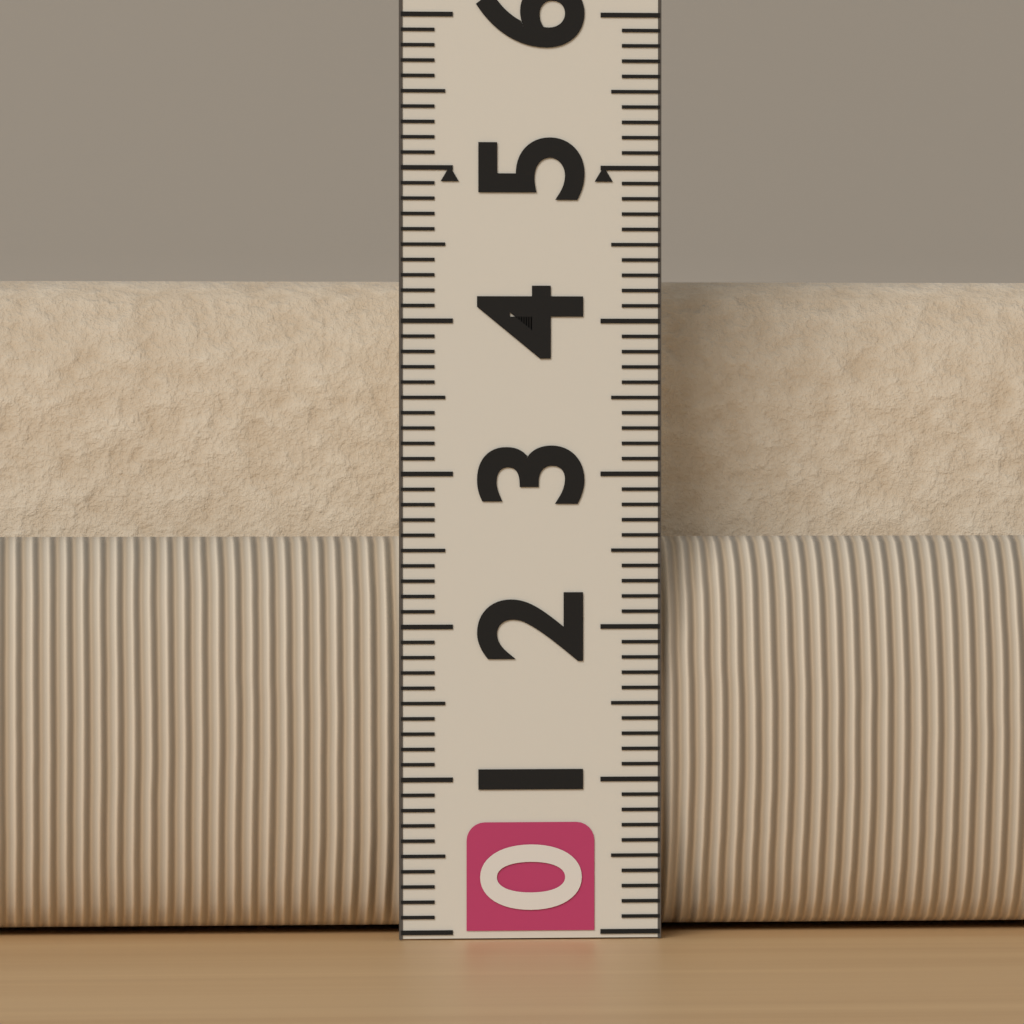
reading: 4.3 (no unit)
